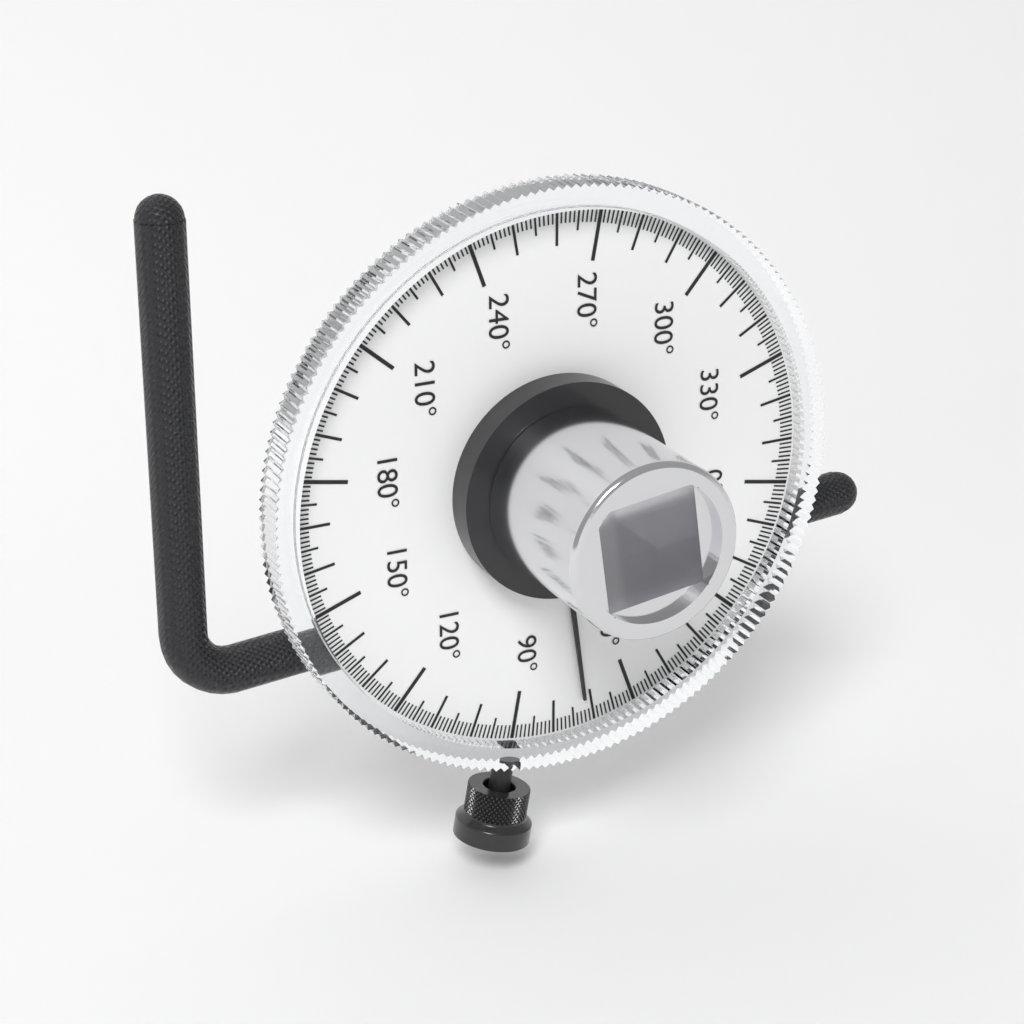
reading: 72 °
